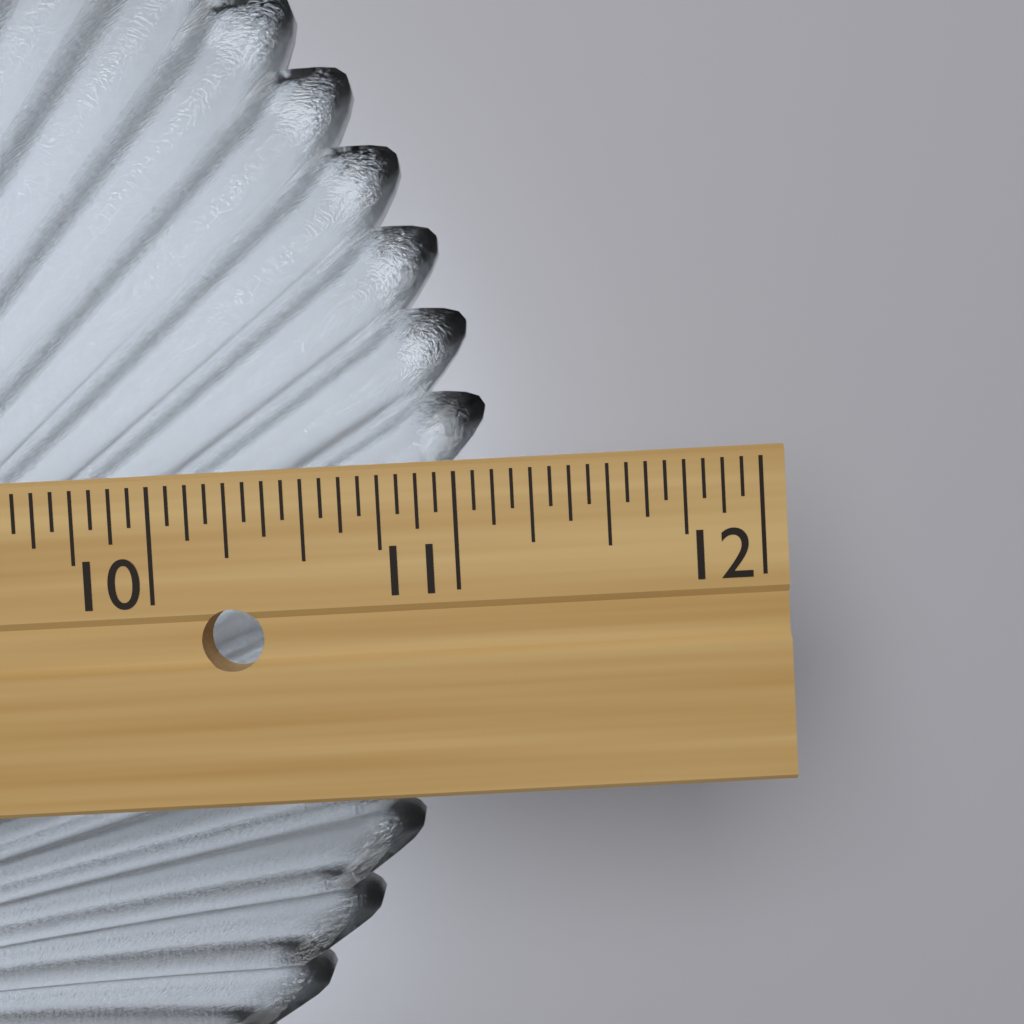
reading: 11.1250 in
